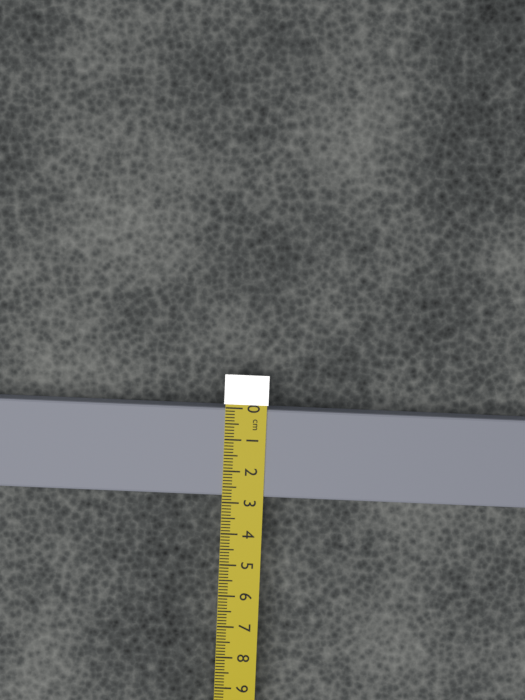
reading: 2.8 cm
